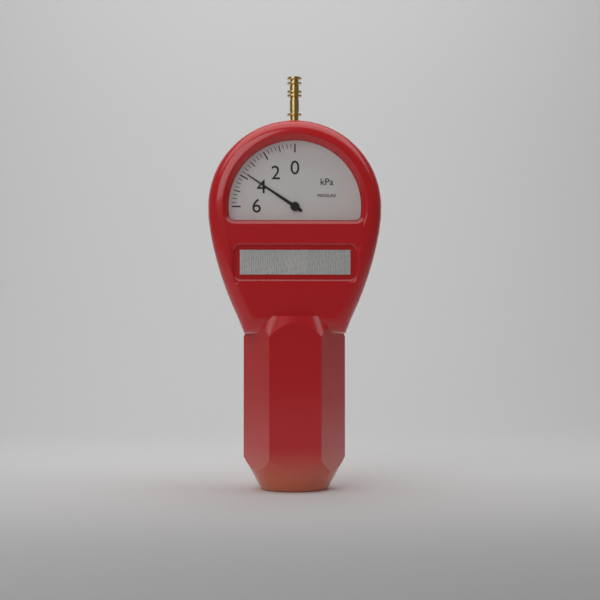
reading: 3.75 kPa
